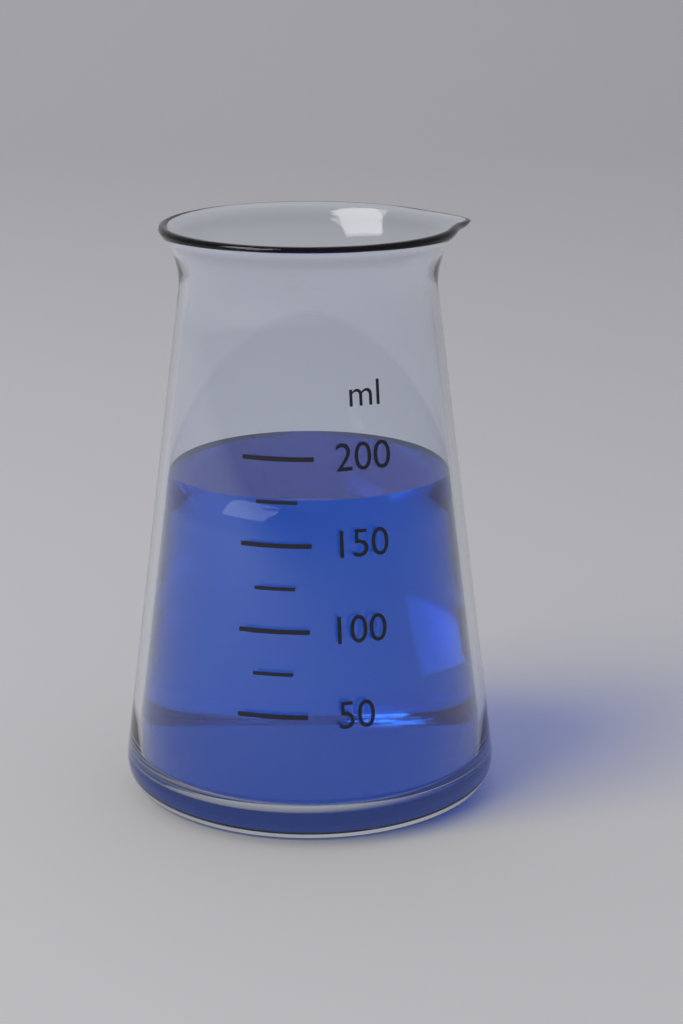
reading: 175 ml
